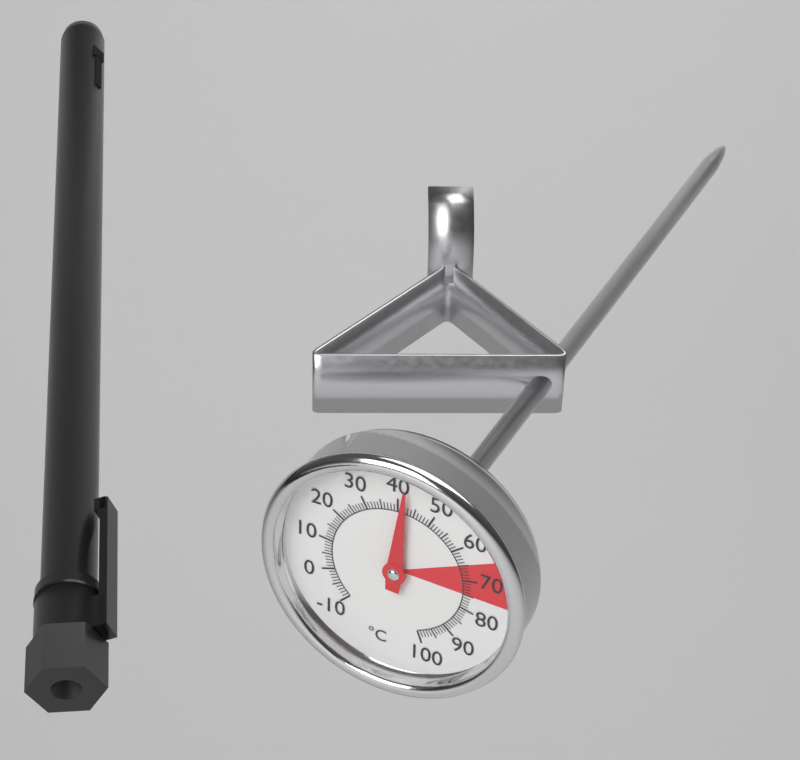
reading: 42 °C
